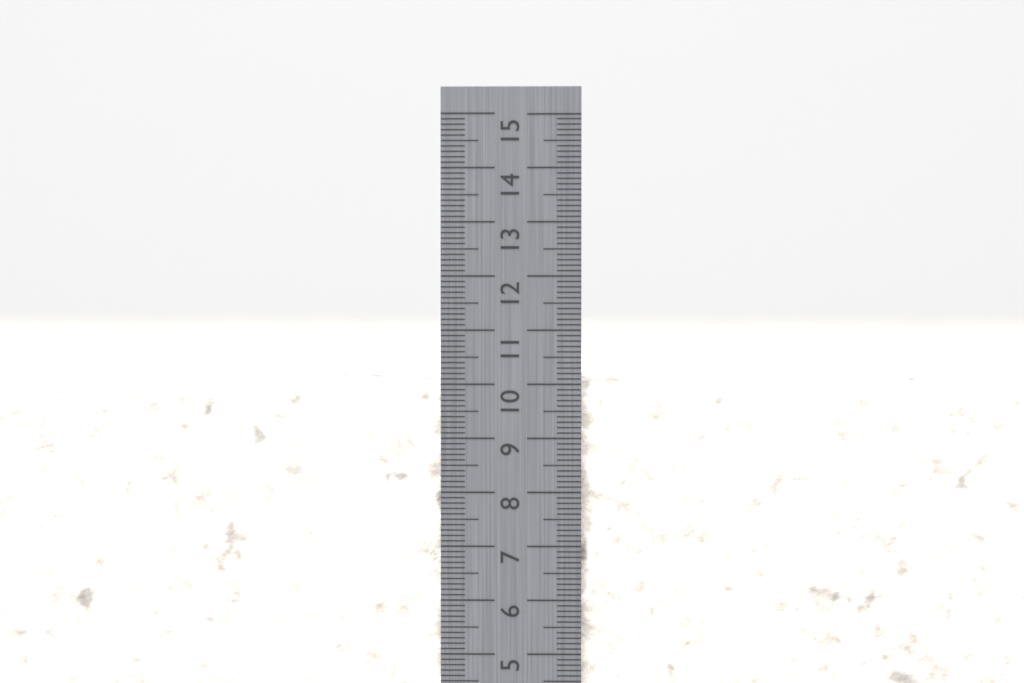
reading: 10.1 cm
